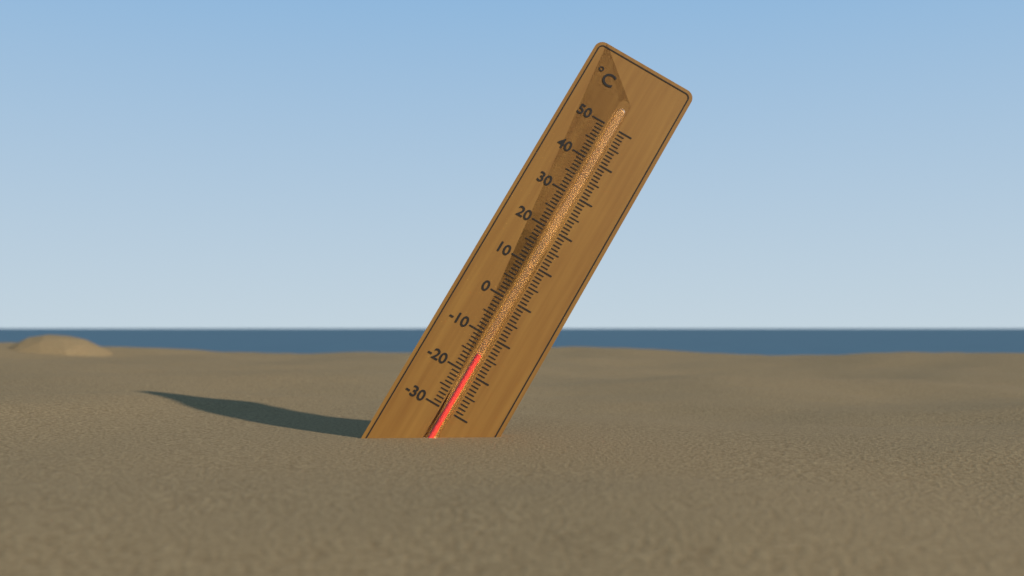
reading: -15 °C
